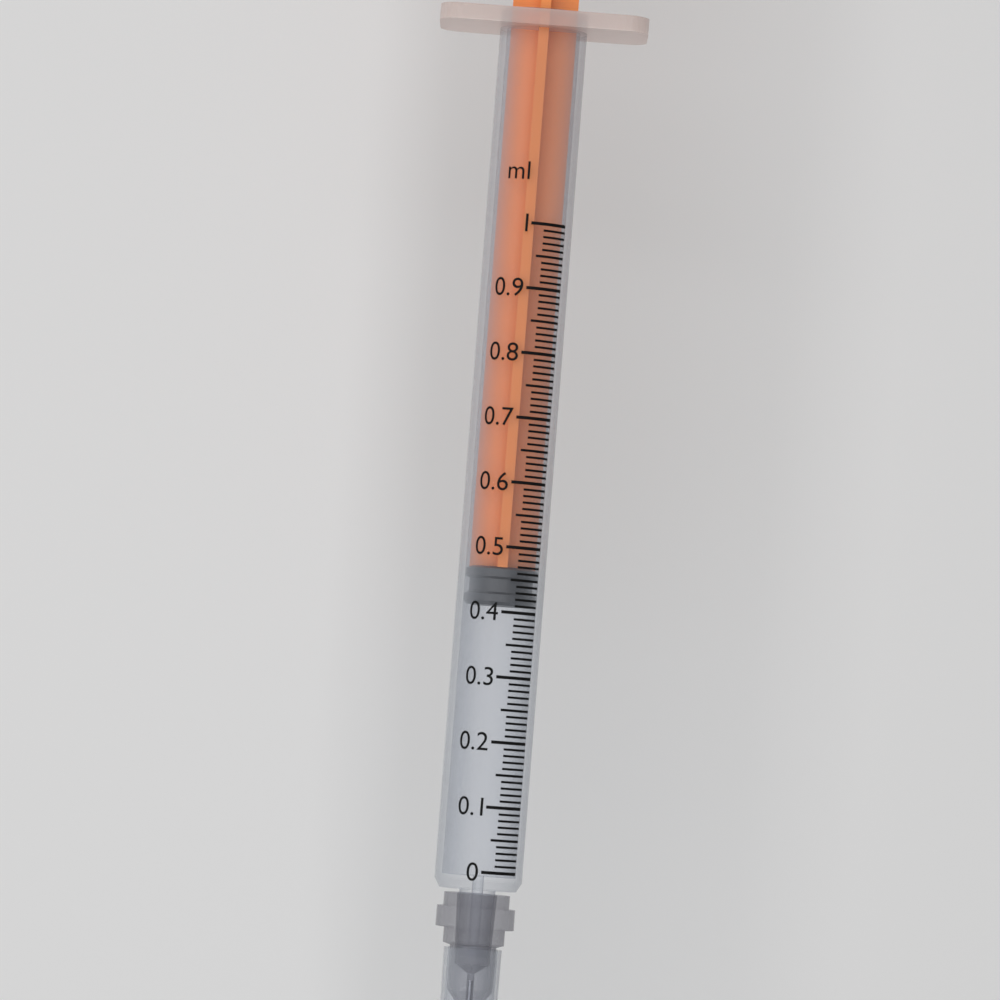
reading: 0.41 ml
